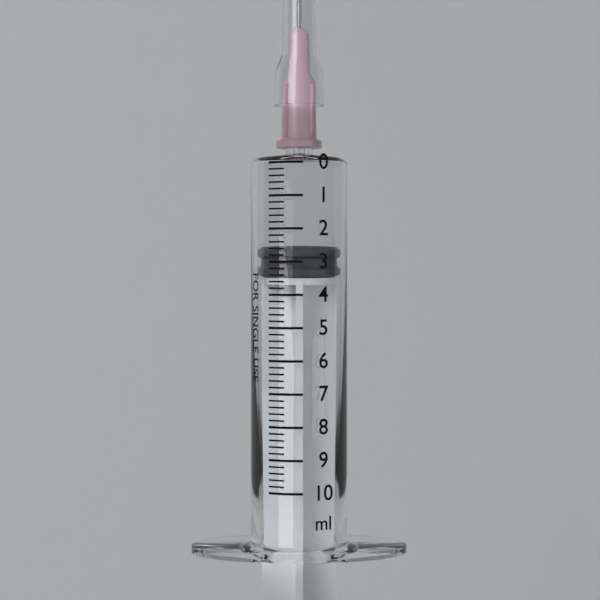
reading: 2.6 ml
